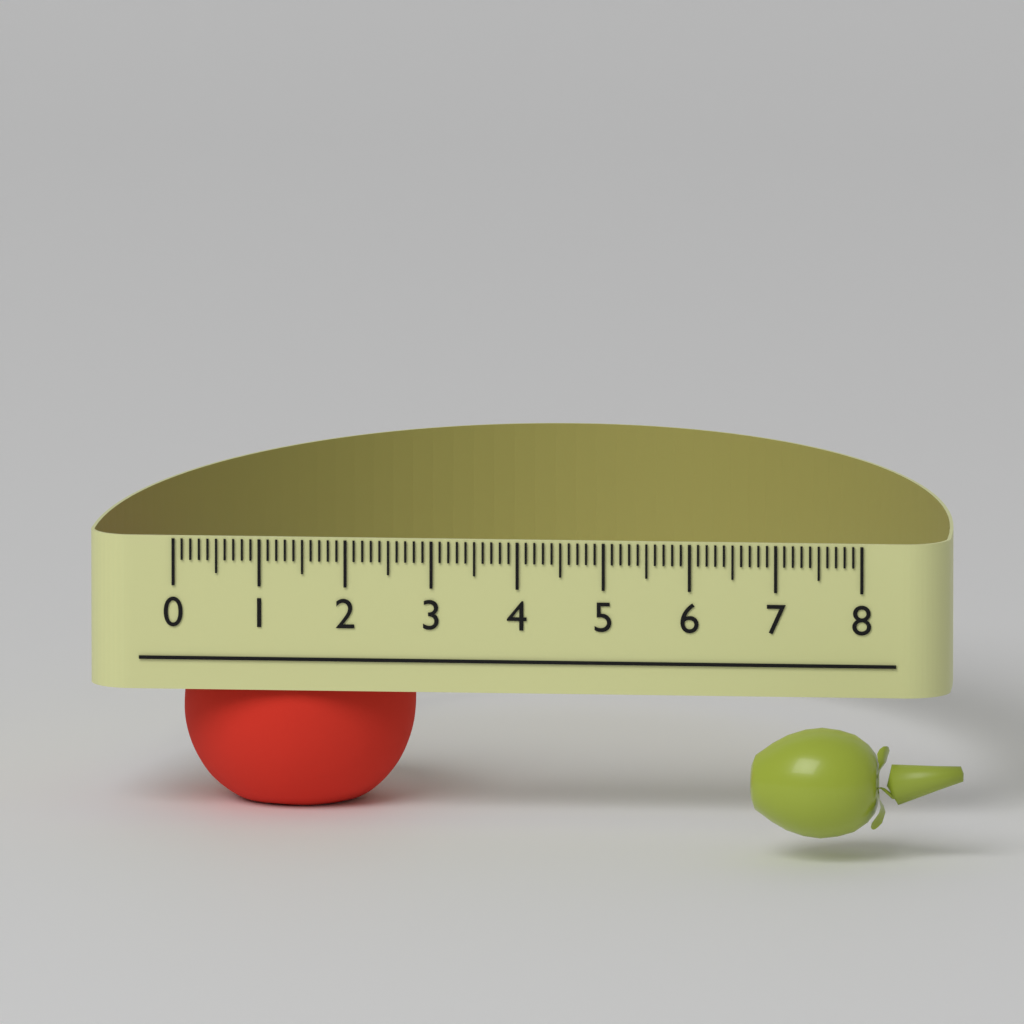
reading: 2.7 (no unit)
